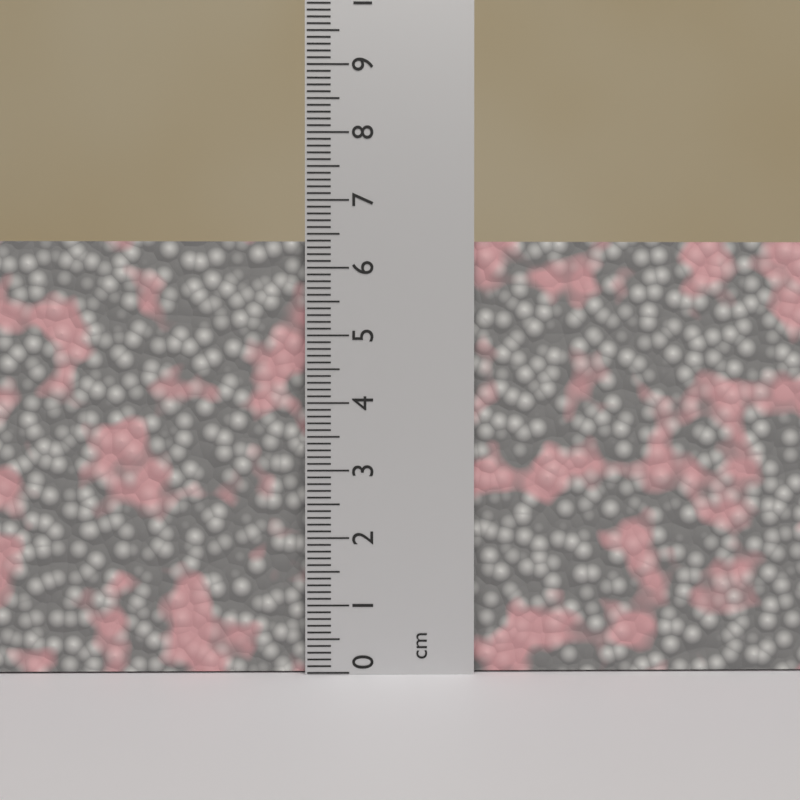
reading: 6.4 cm
